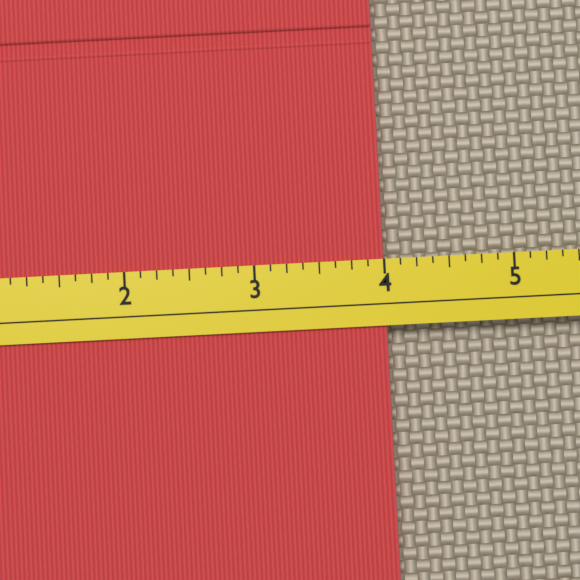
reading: 4.000 (no unit)
